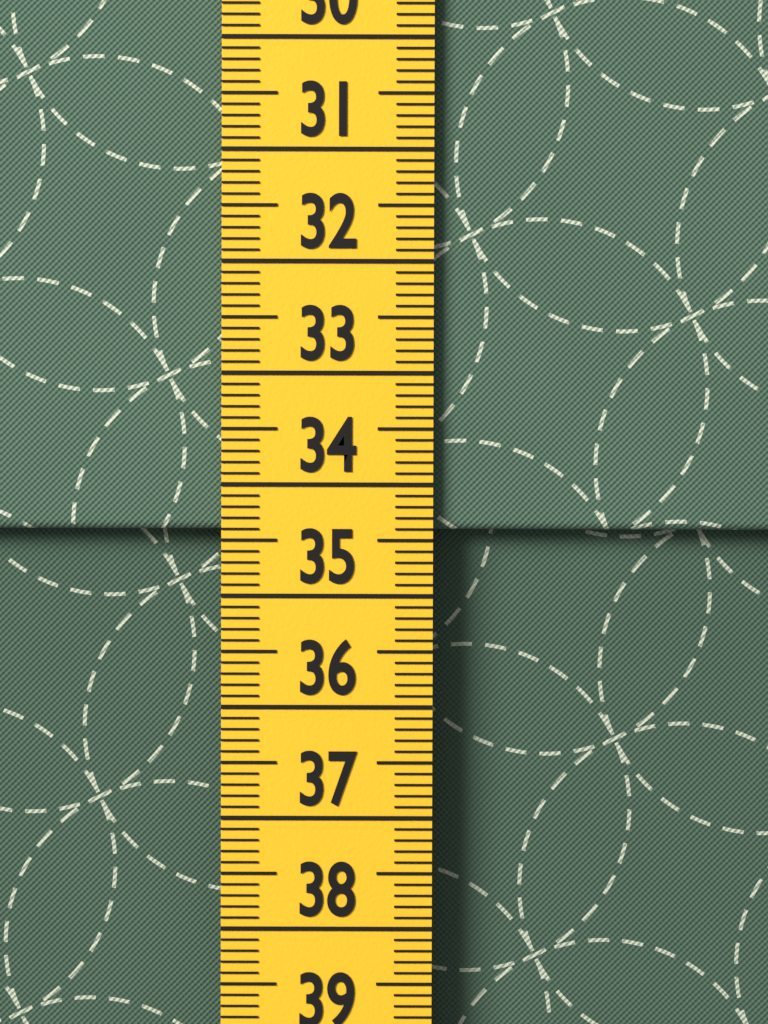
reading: 34.4 cm
